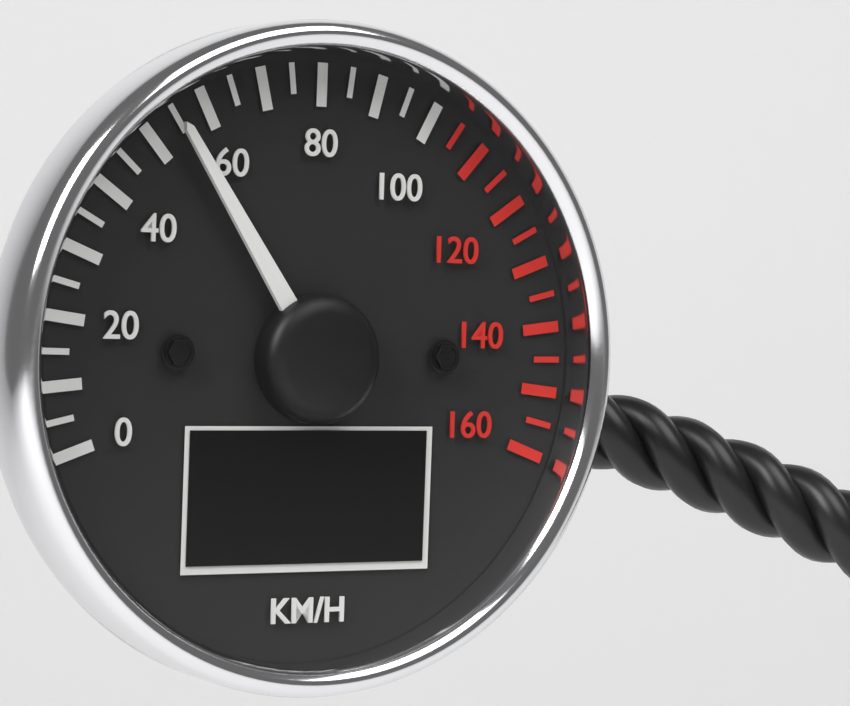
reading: 55 km/h
